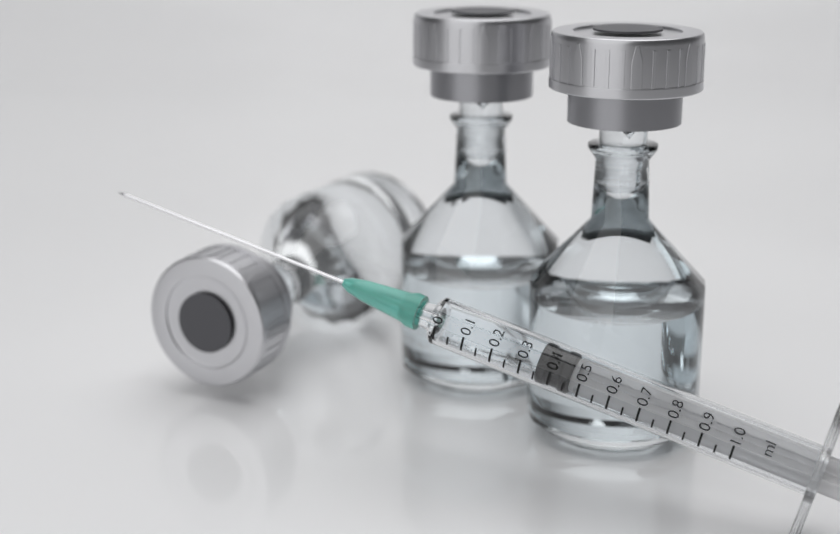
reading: 0.35 ml
